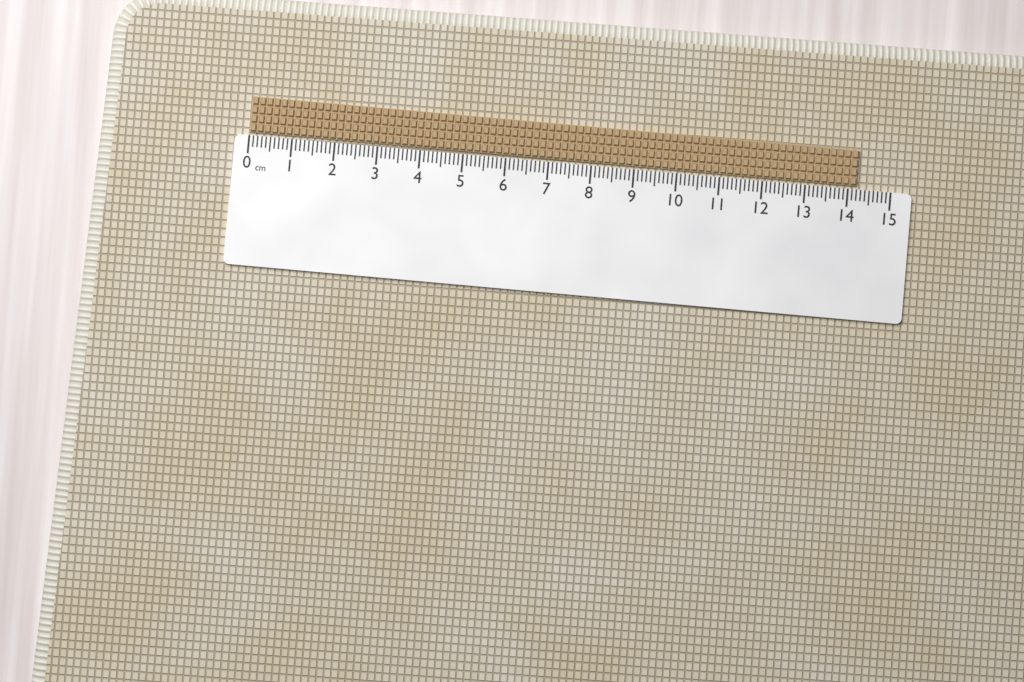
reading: 14.2 cm
